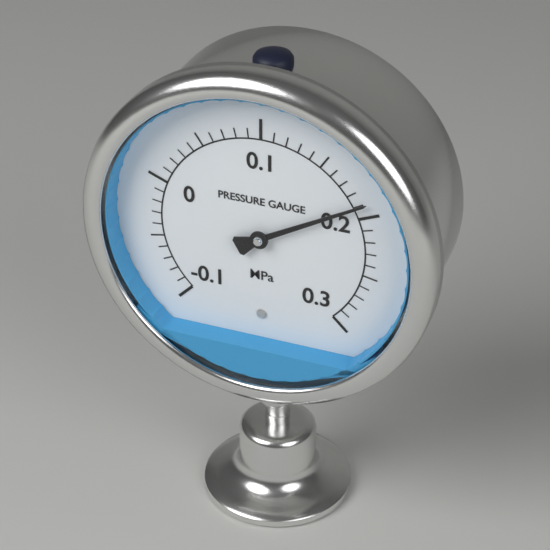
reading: 0.19 MPa
